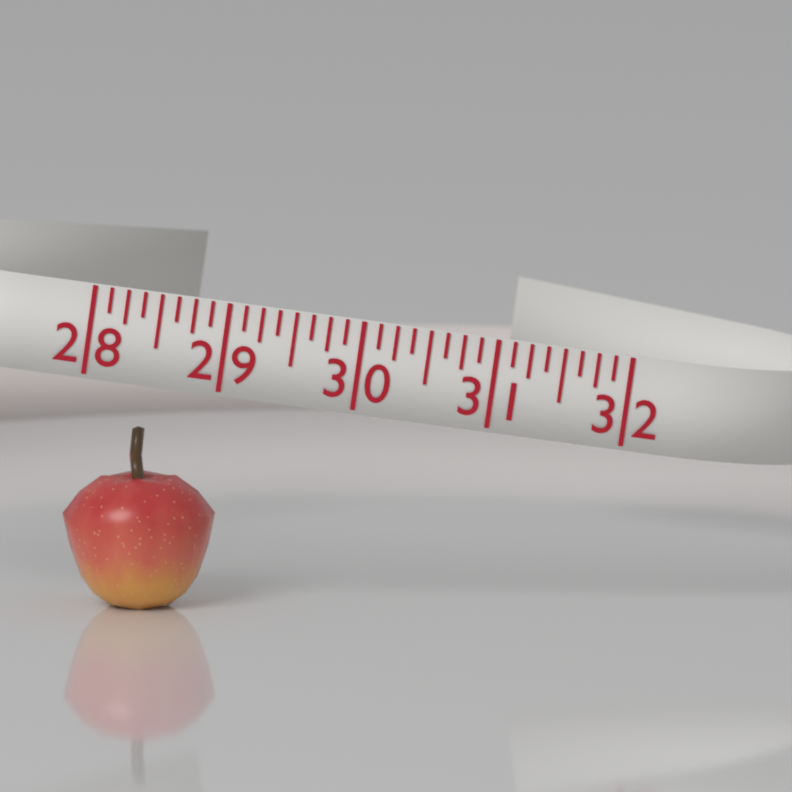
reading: 29.125 (no unit)
